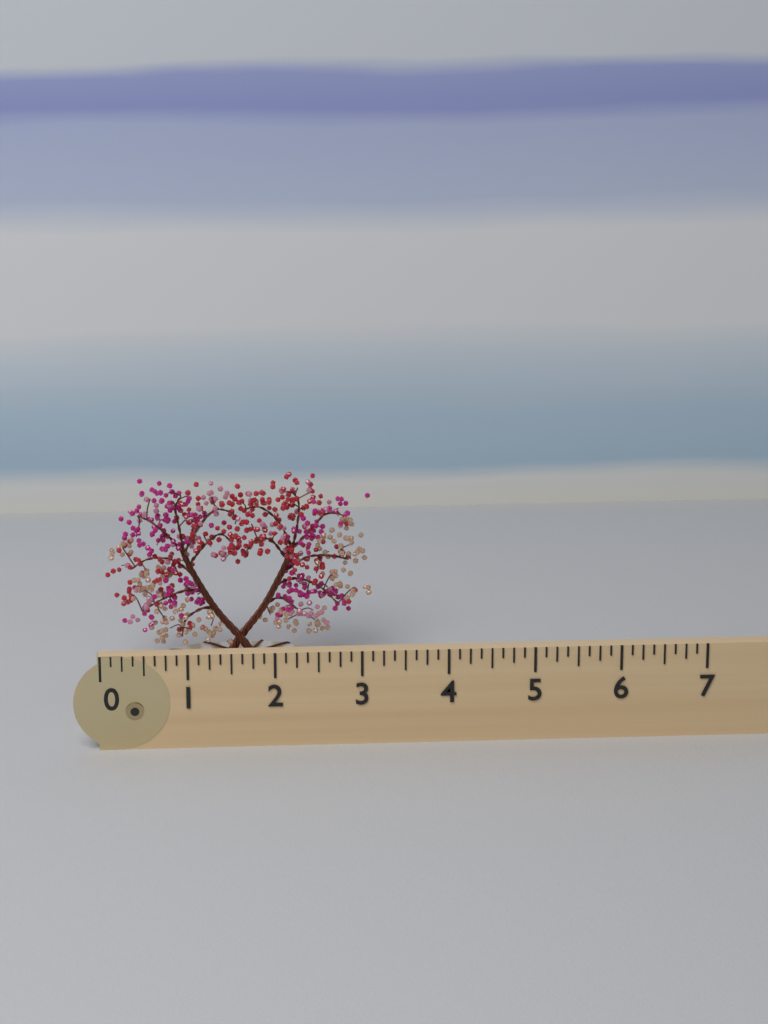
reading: 3.250 (no unit)
